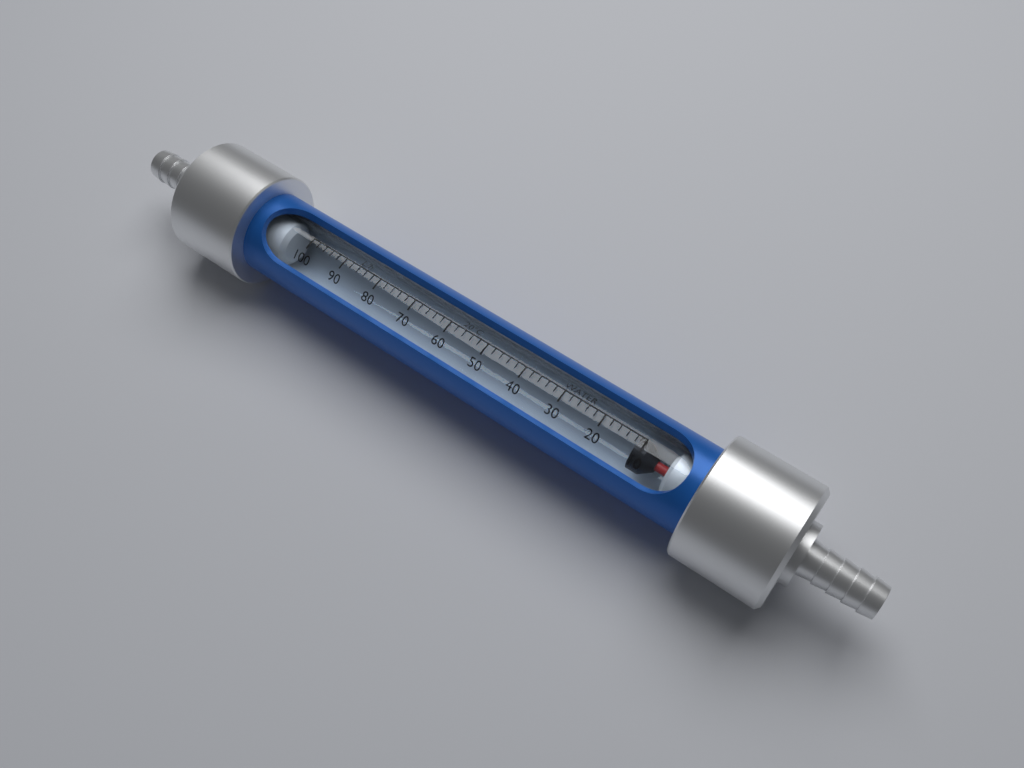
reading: 12 L/h
